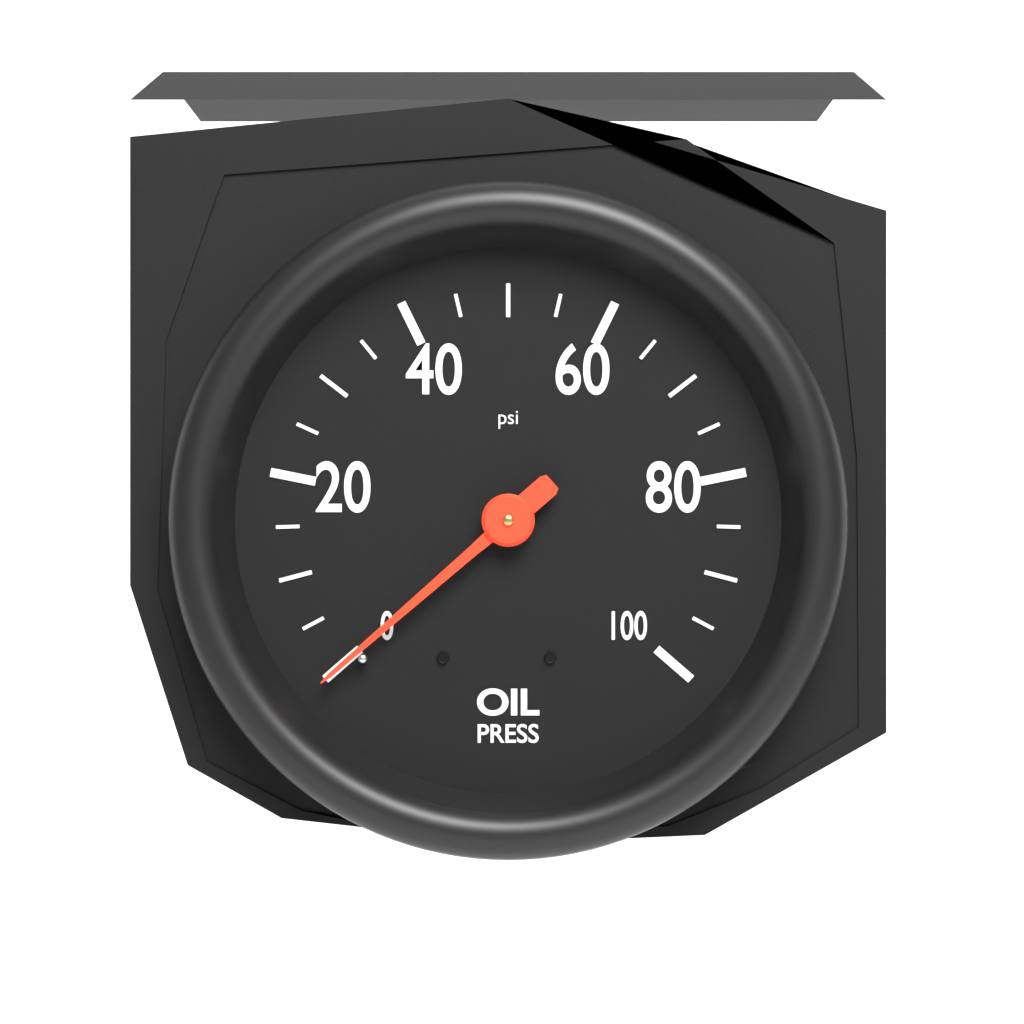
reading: 0 psi
